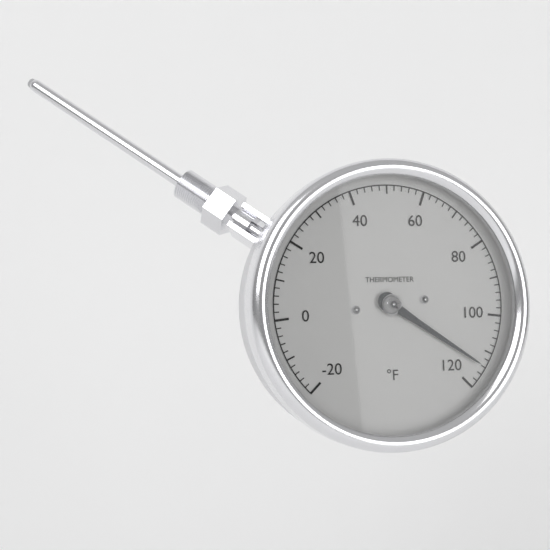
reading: 114 °F
